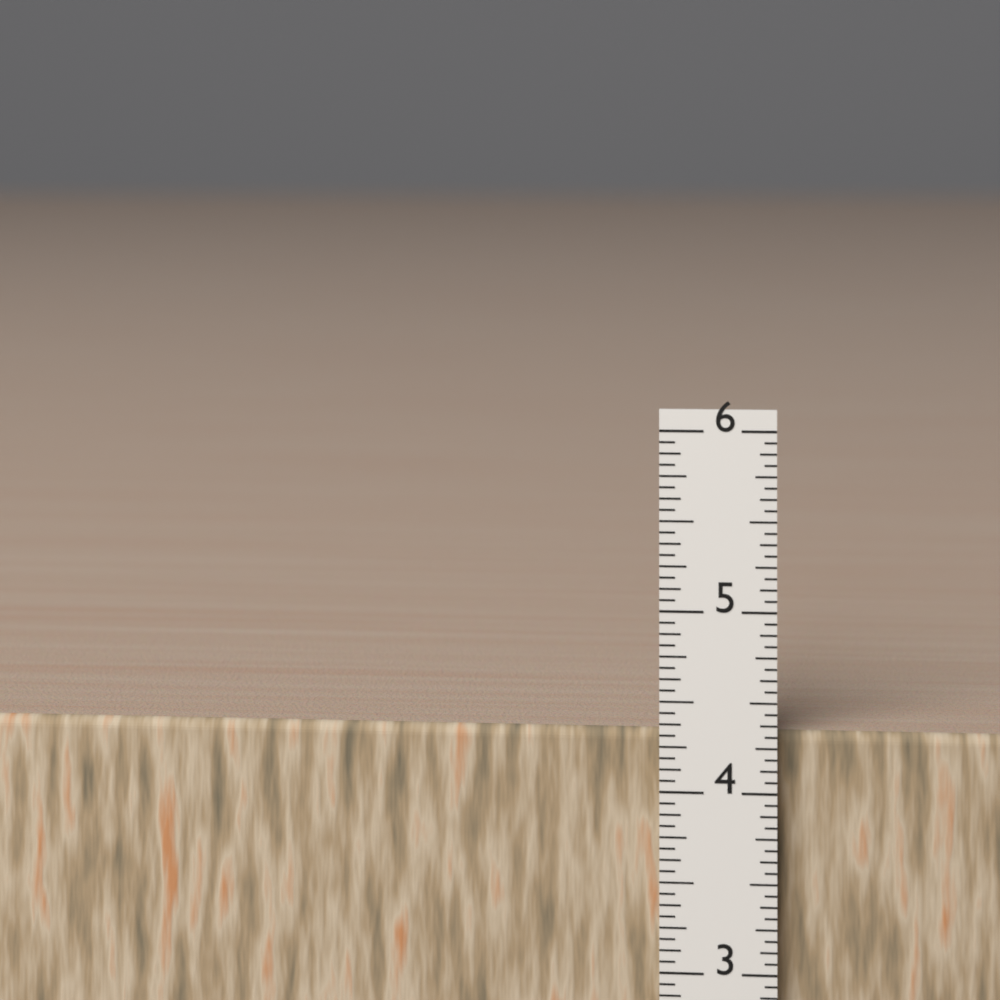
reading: 4.3125 in
